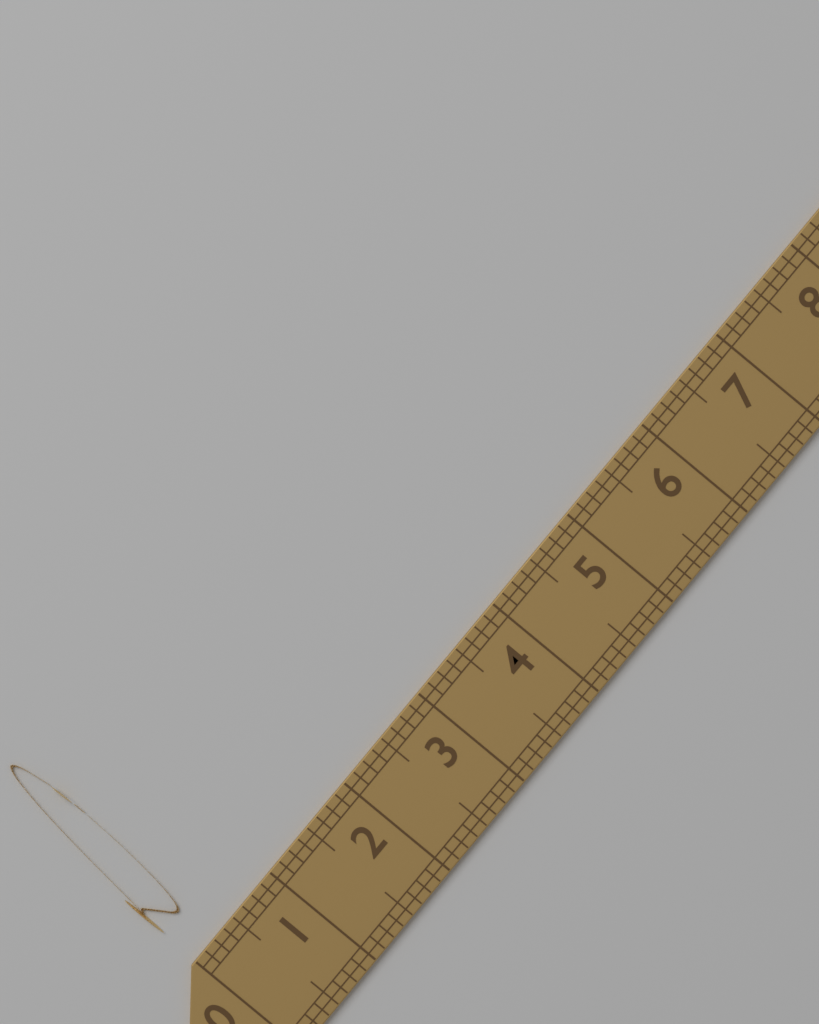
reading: 0.375 (no unit)
